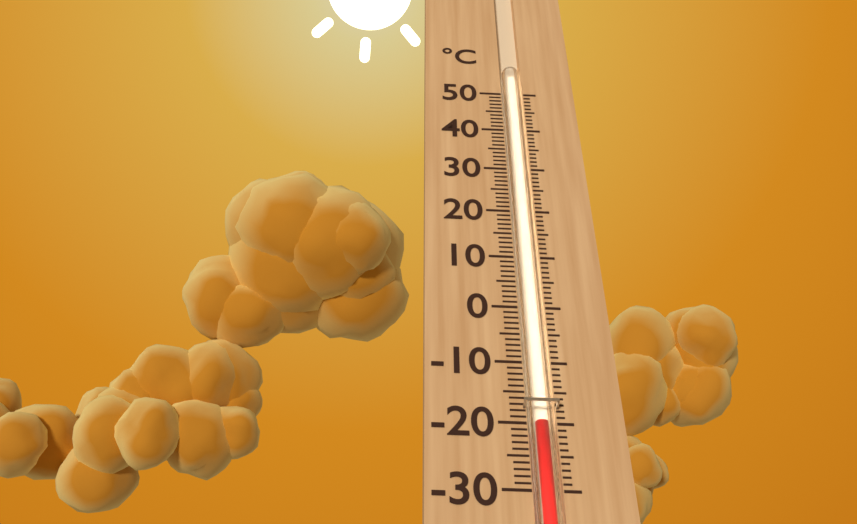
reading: -20 °C
